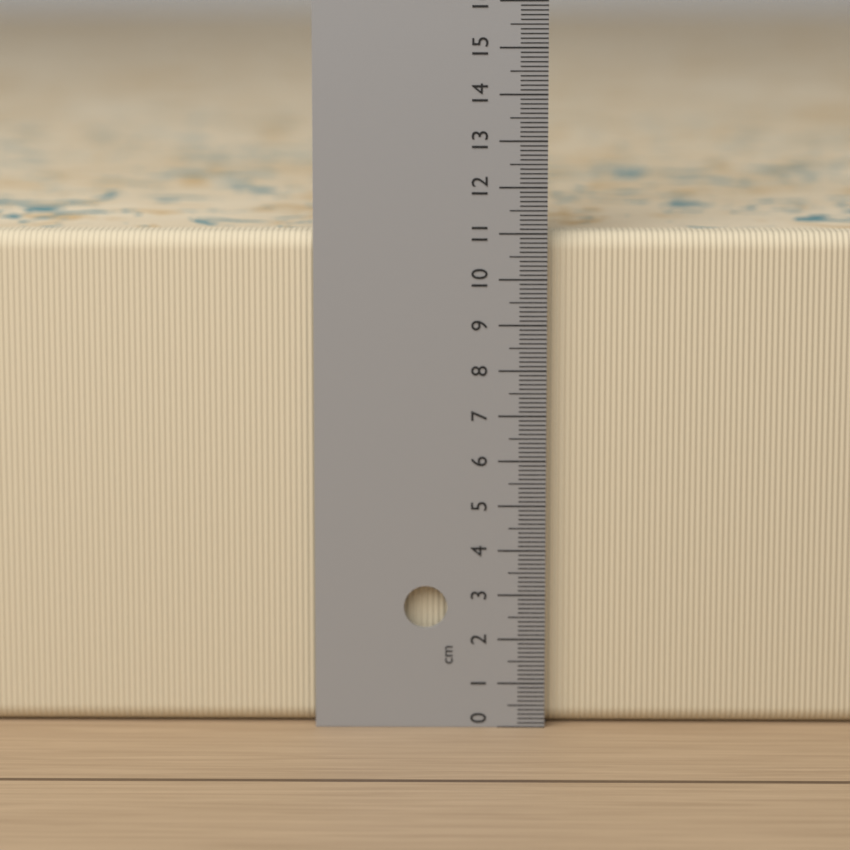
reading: 11.0 cm
